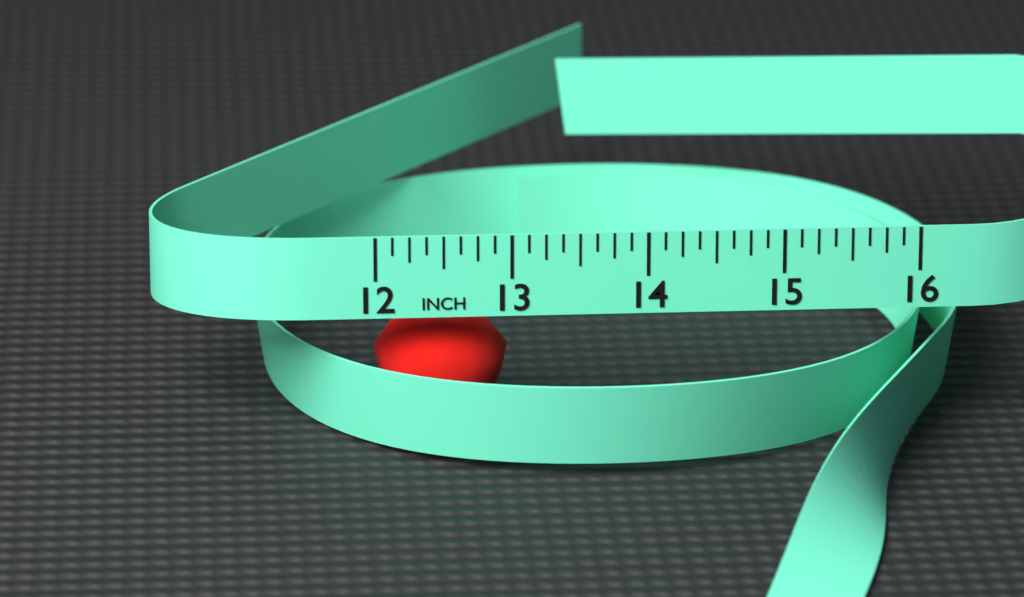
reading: 13.000 in
